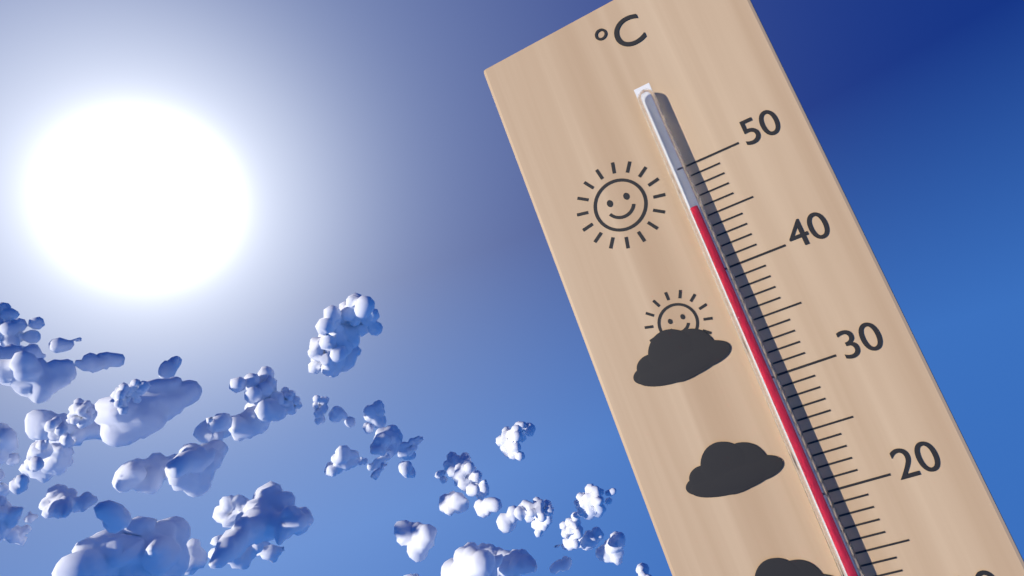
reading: 46 °C
